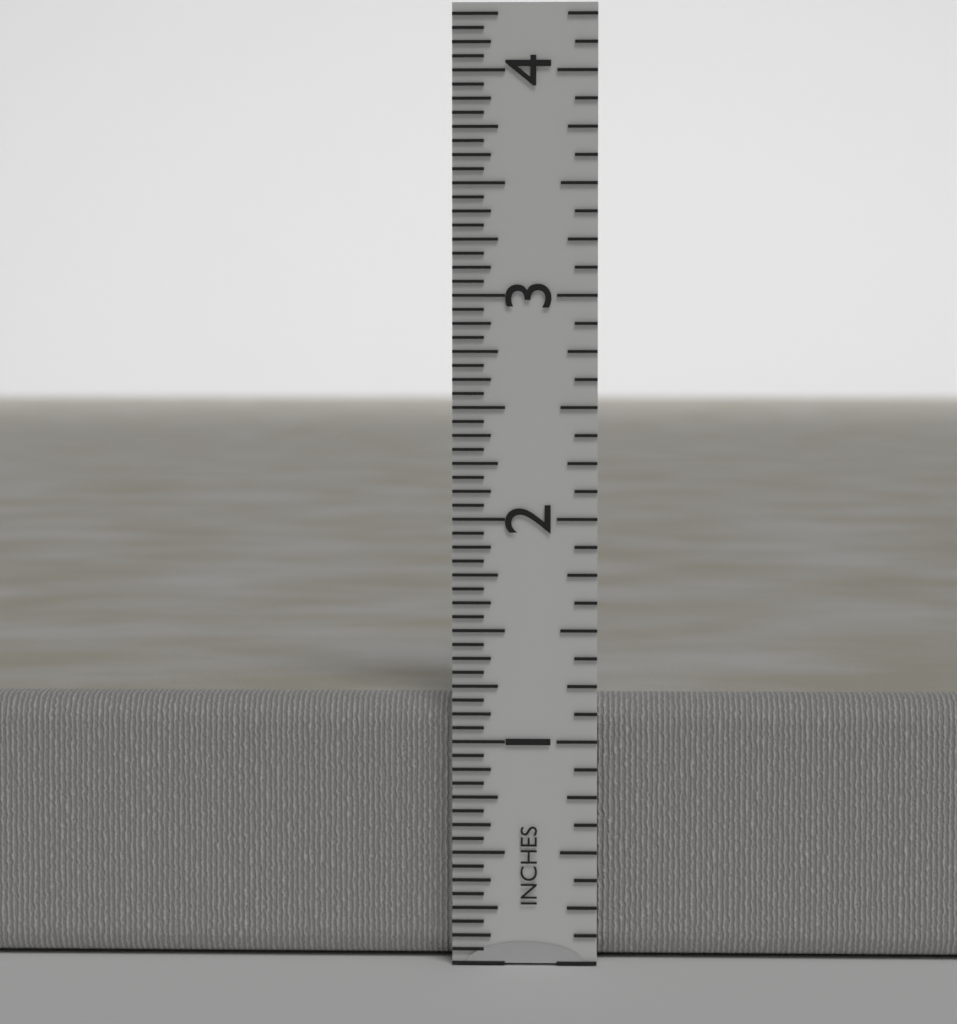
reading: 1.1875 in
